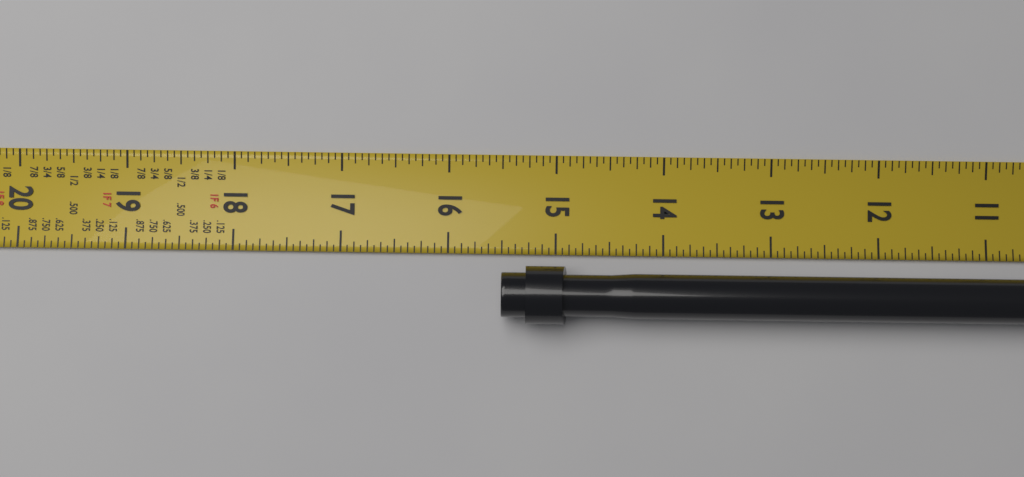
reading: 15.5000 in
